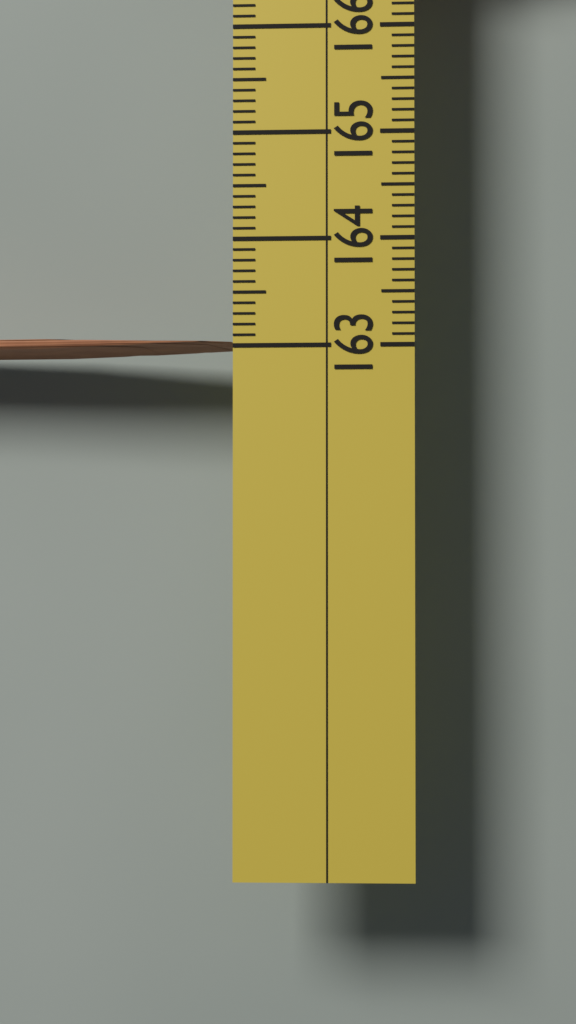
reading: 163.1 (no unit)
